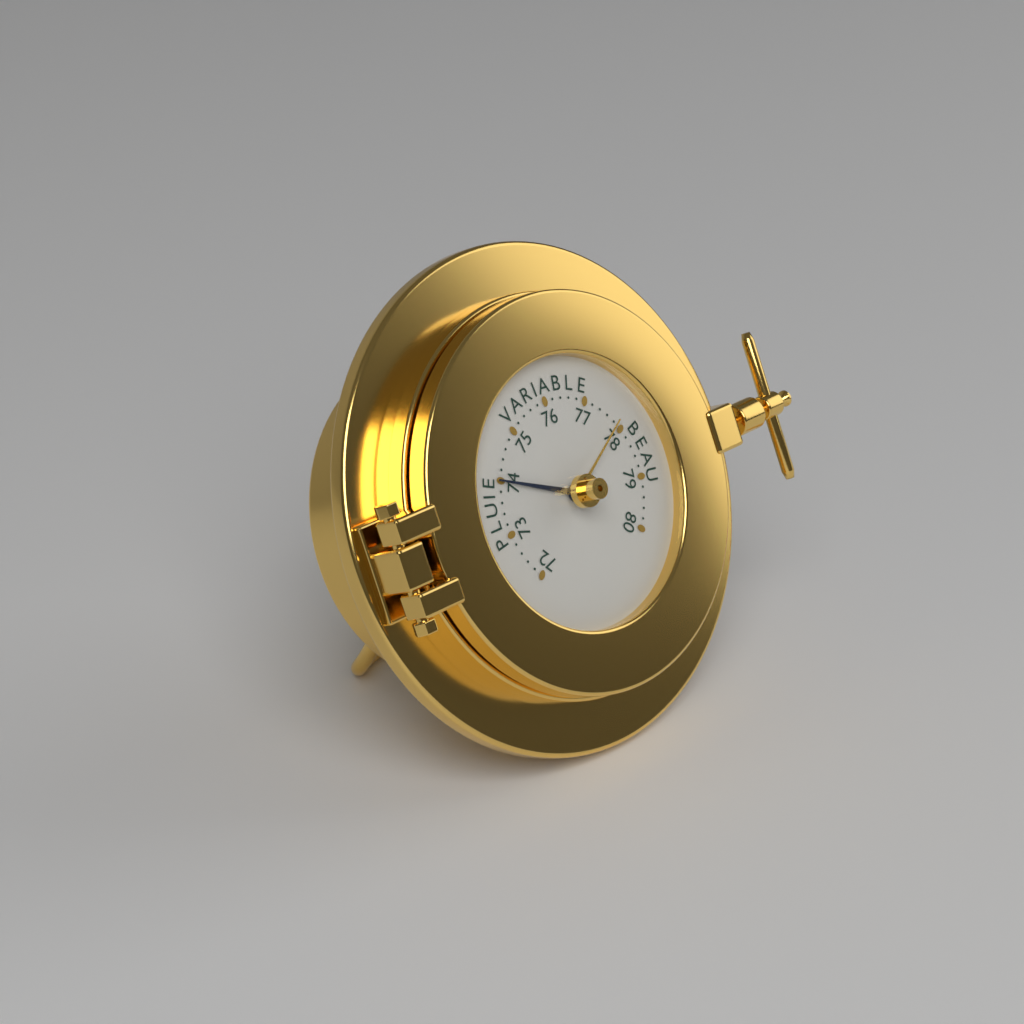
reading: 74.0 (no unit)
